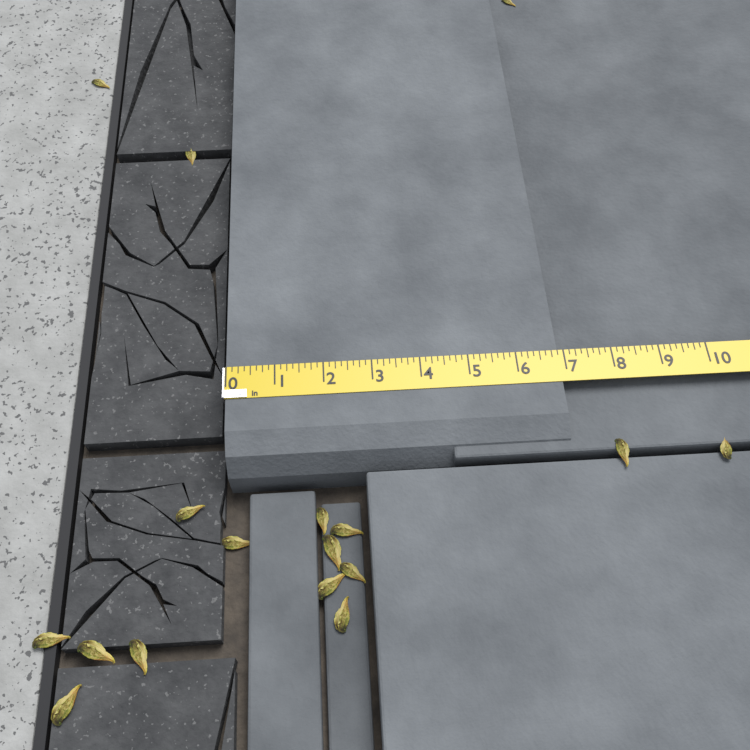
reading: 6.875 in
